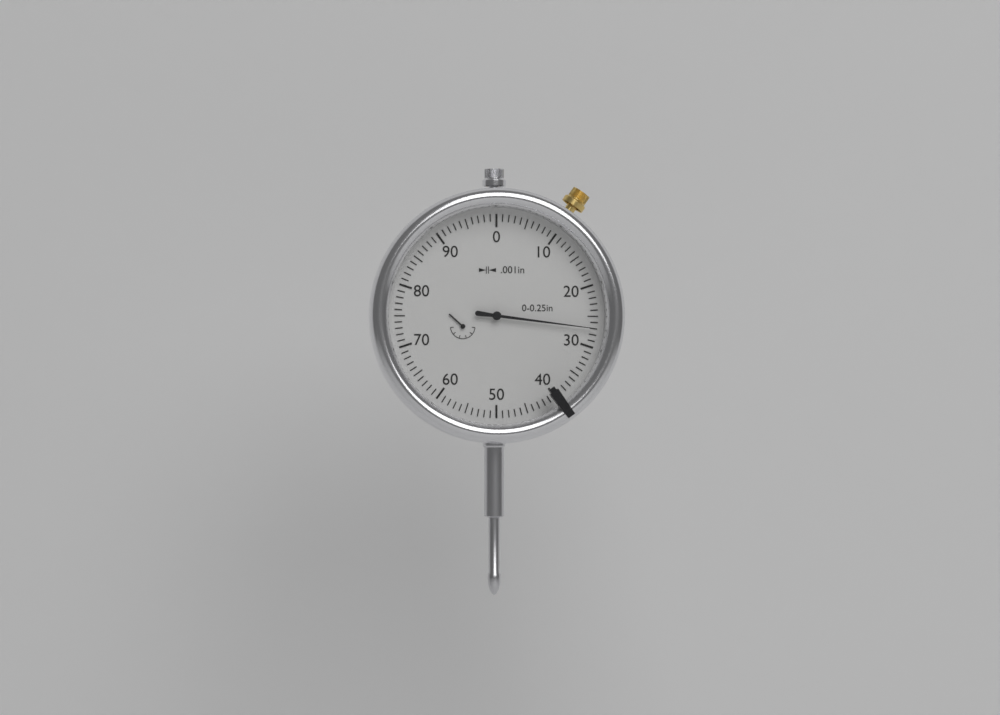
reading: 0.027 in
